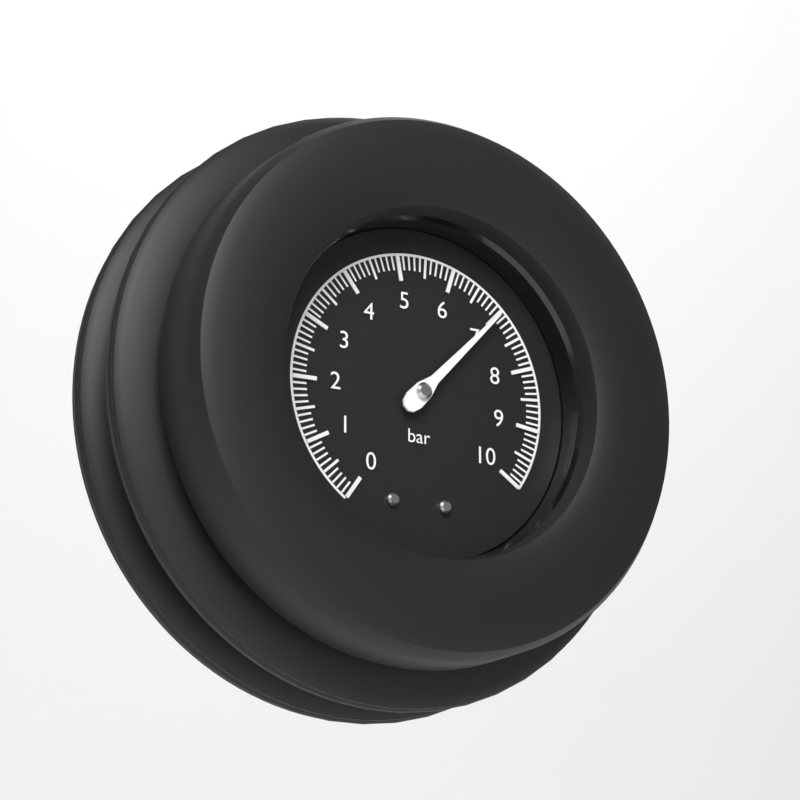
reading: 7.0 bar
